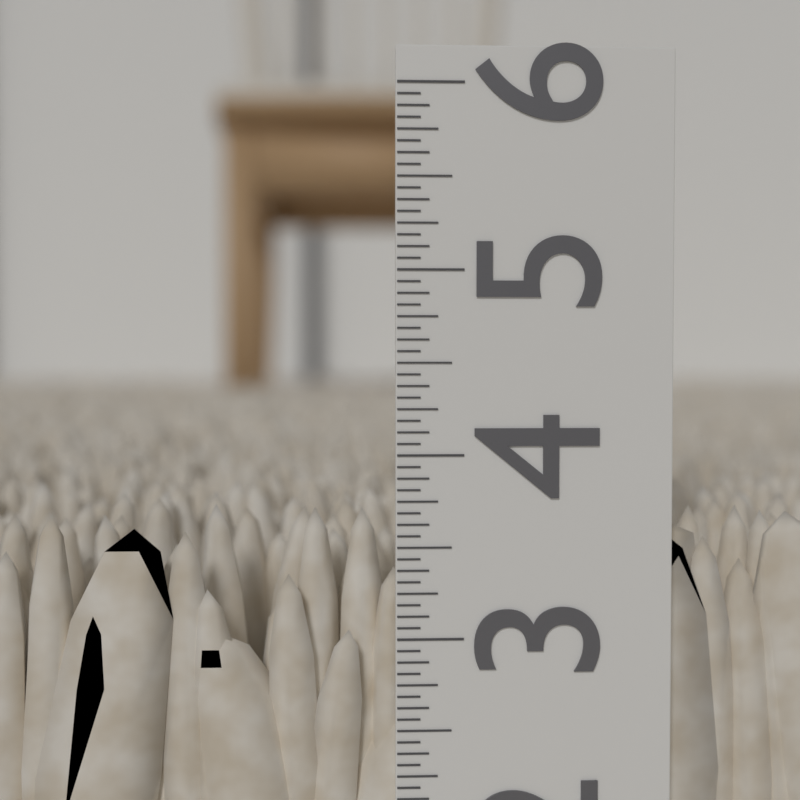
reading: 3.6875 in
